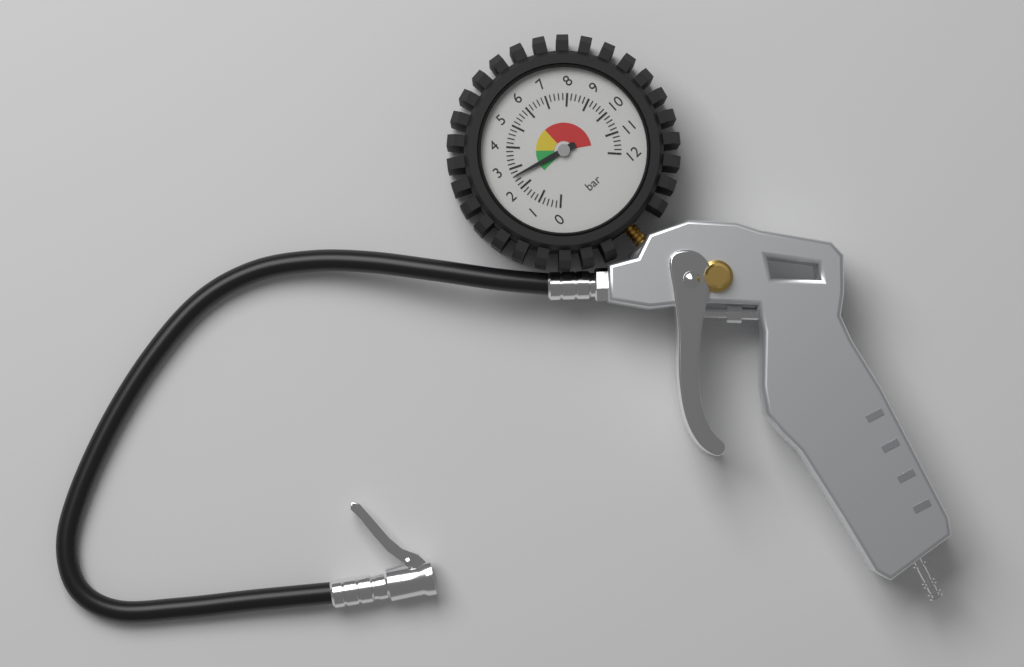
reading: 2.6 bar
